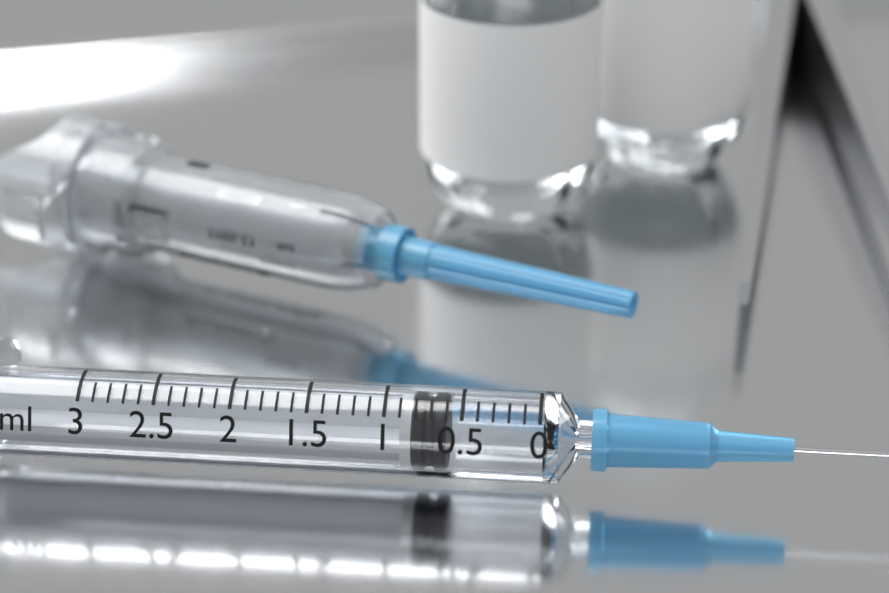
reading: 0.6 ml
